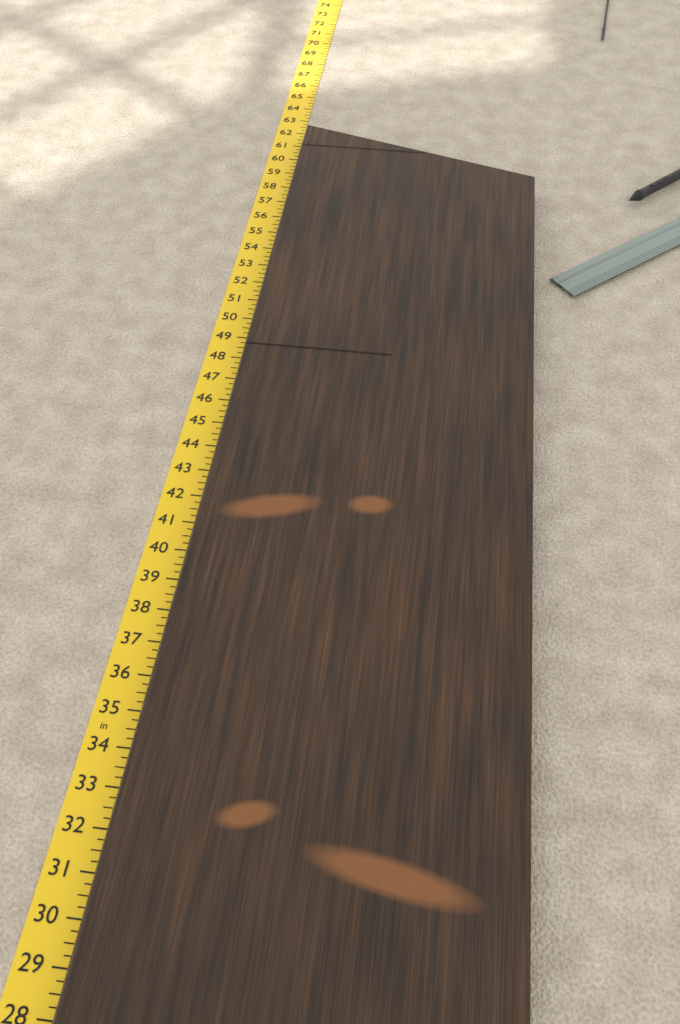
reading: 61.50 in
